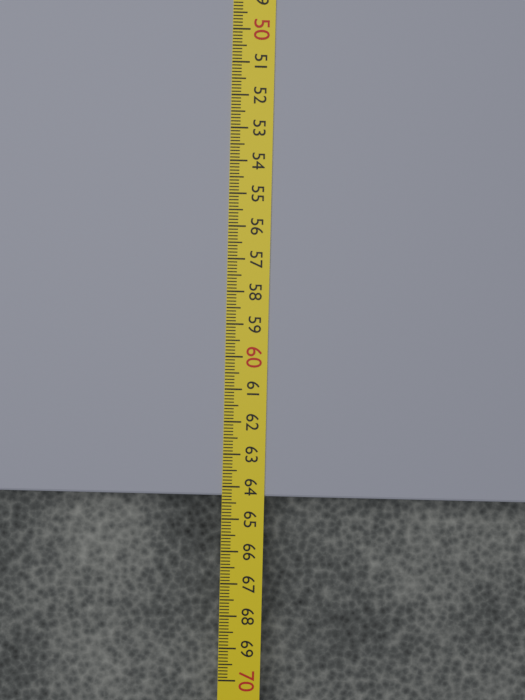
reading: 64.3 cm
